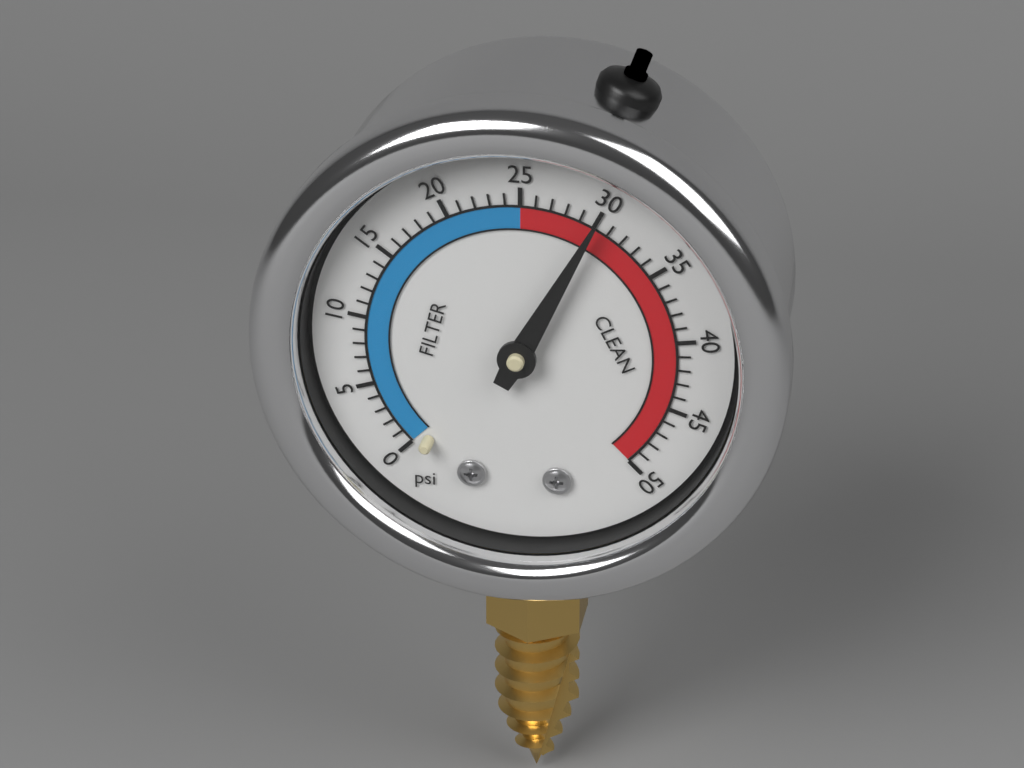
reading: 30 psi
